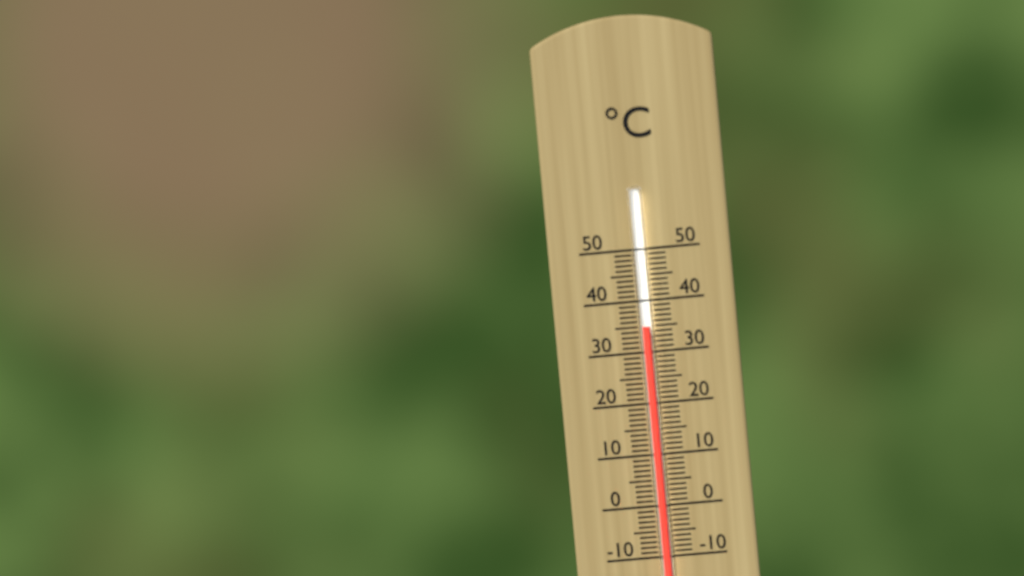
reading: 35 °C
